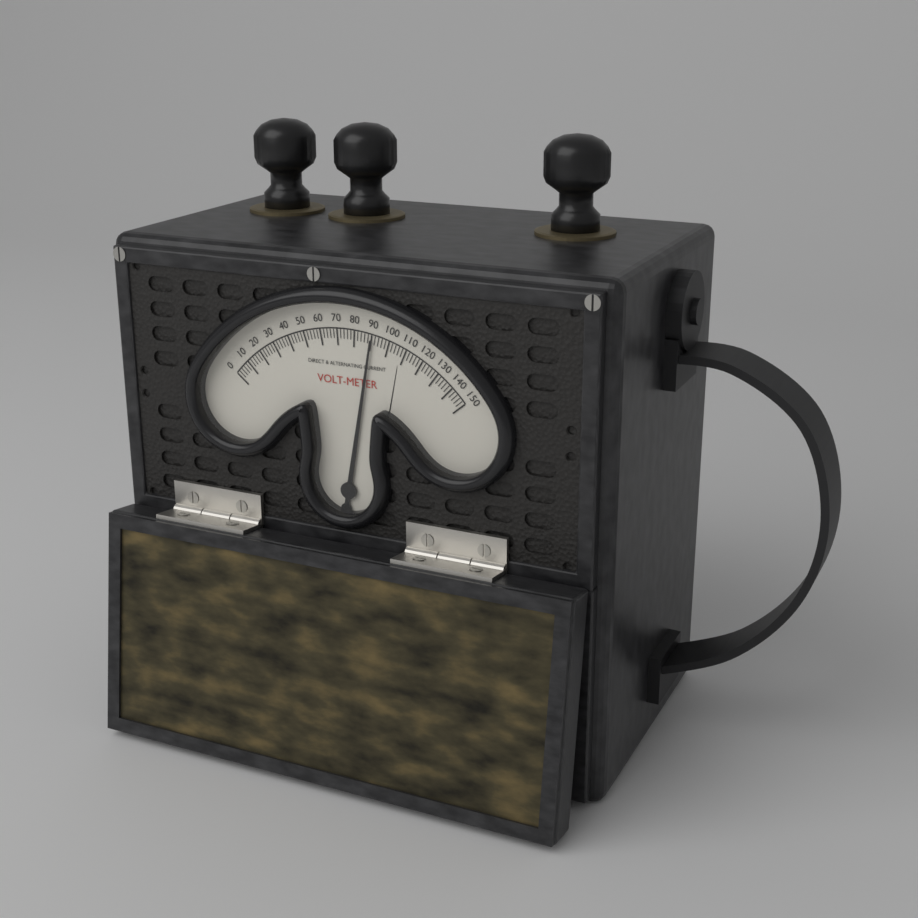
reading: 90 V
